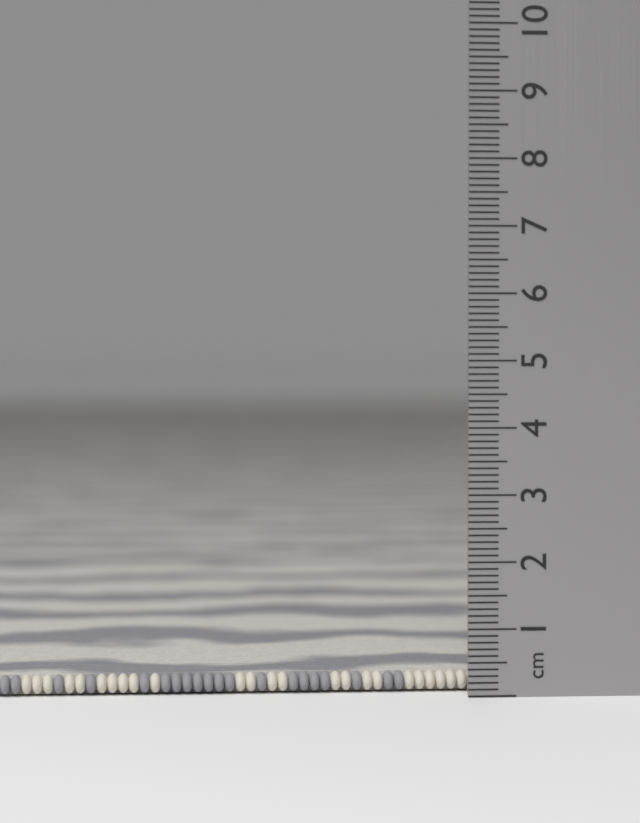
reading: 0.3 cm
